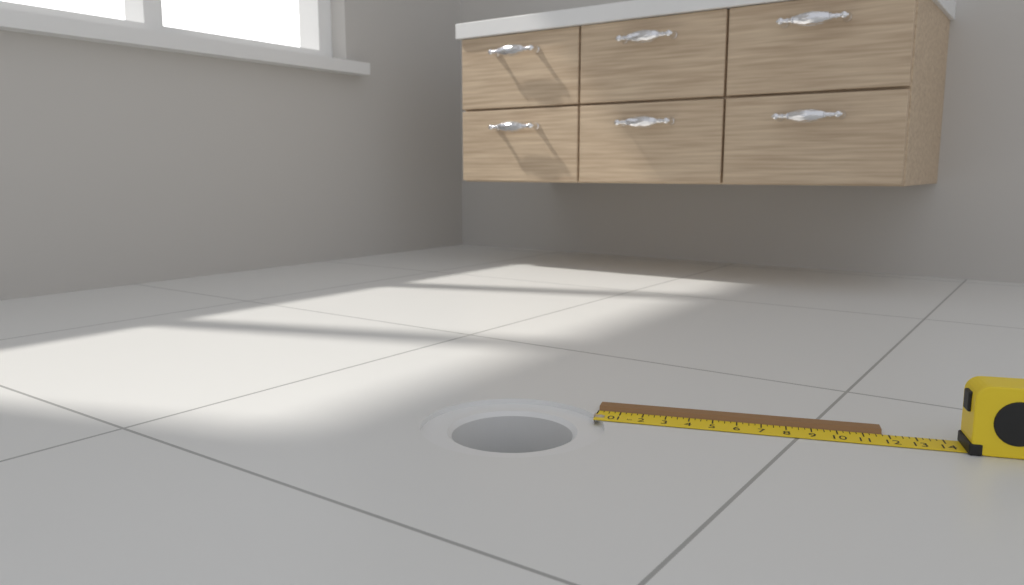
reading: 11.75 in
